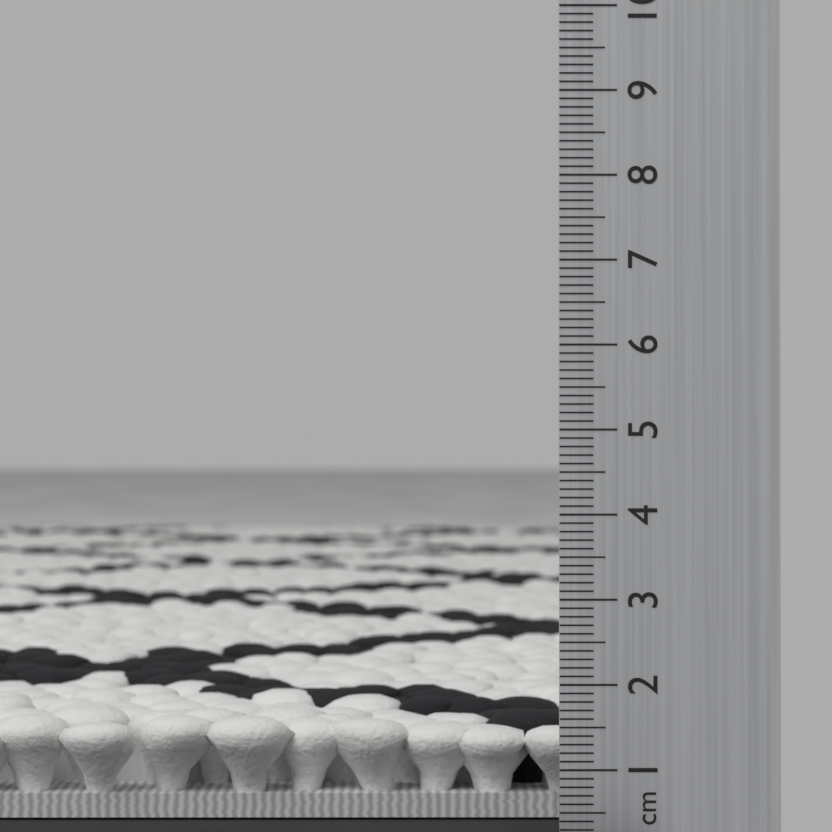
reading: 1.3 cm
